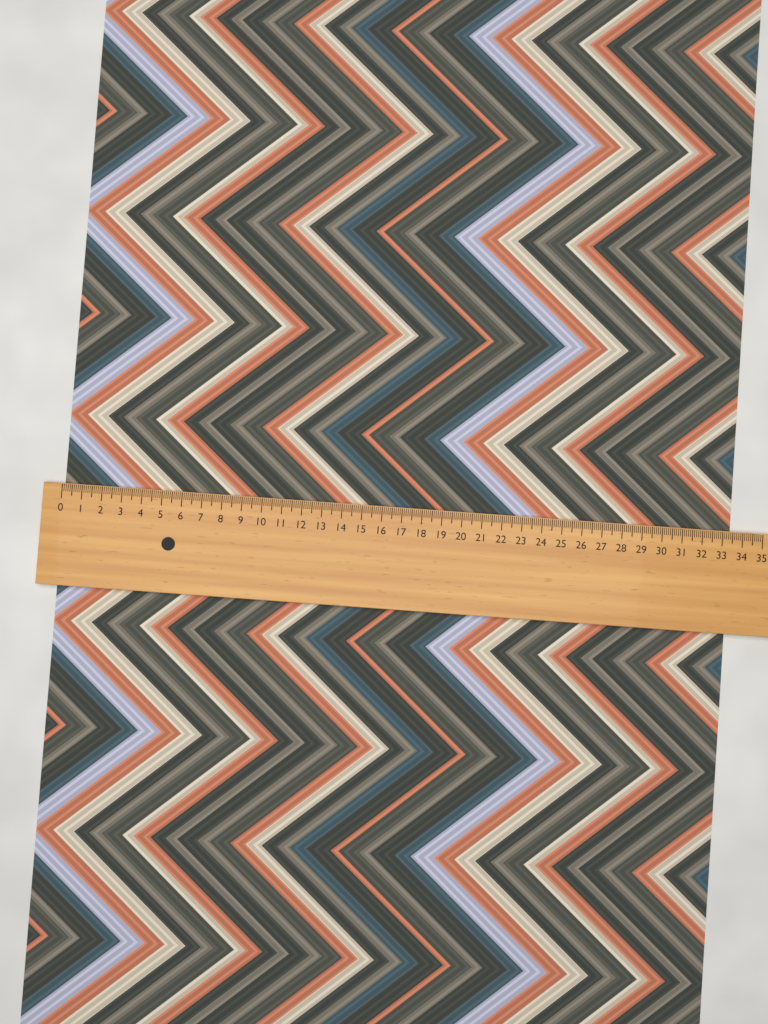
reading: 33.5 (no unit)
